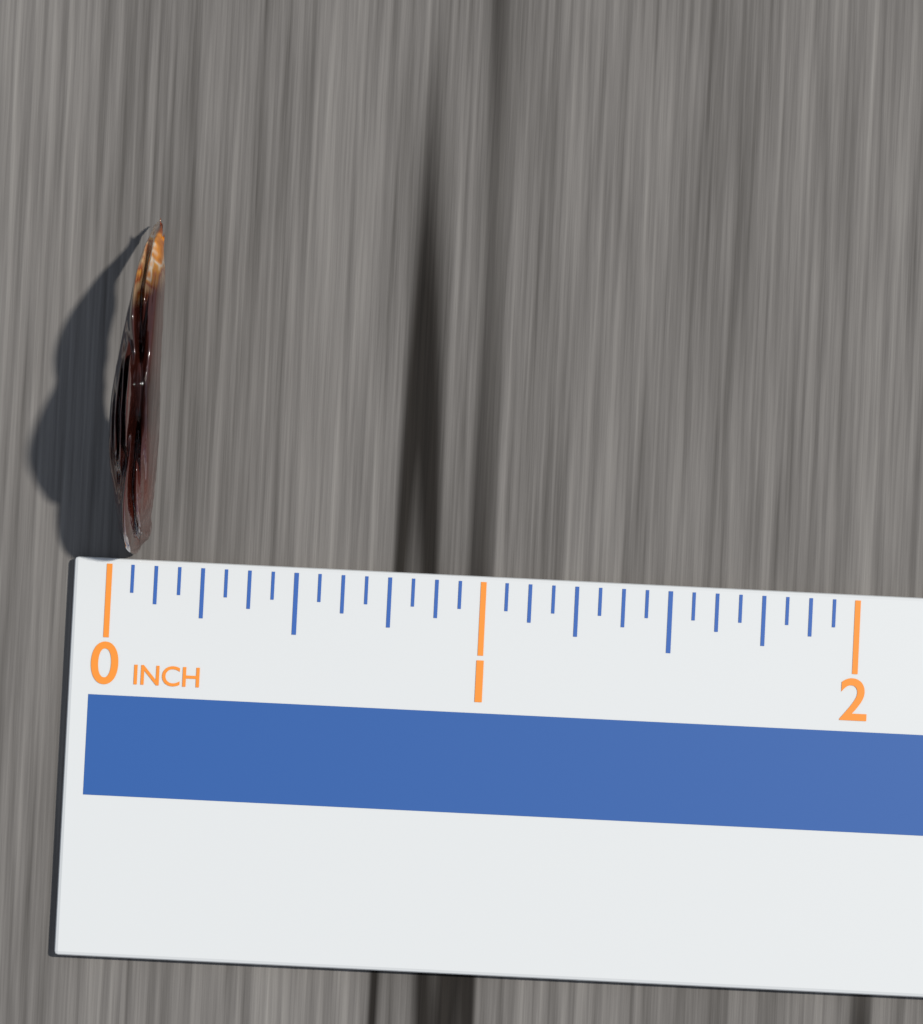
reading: 0.1250 in
